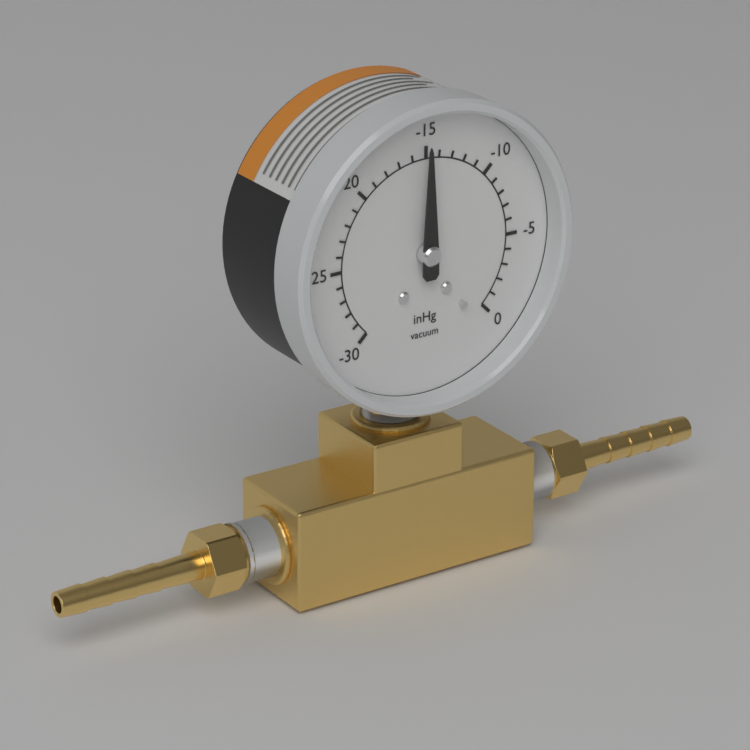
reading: -15 inHg
